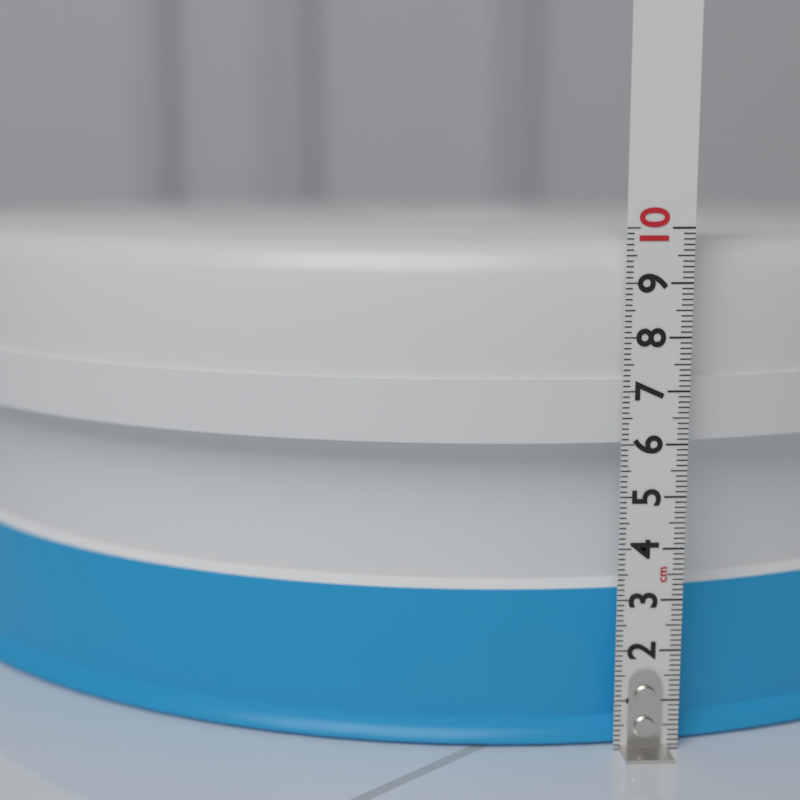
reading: 9.8 cm
